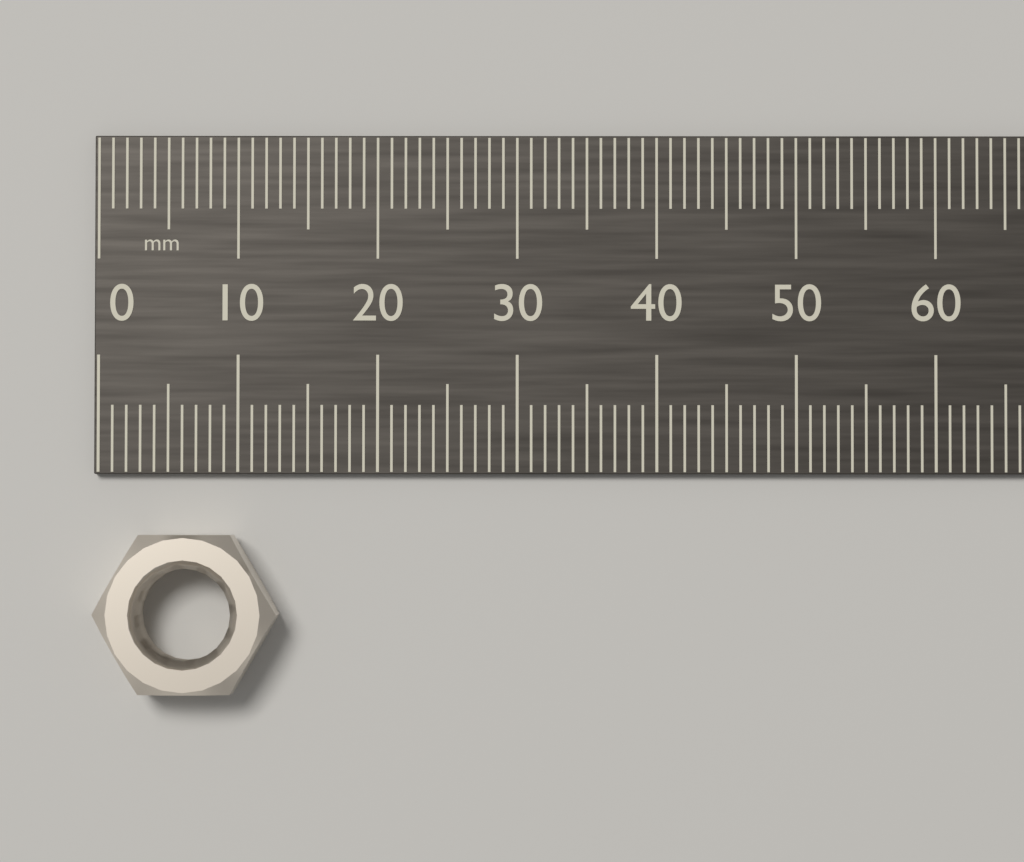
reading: 13 mm
